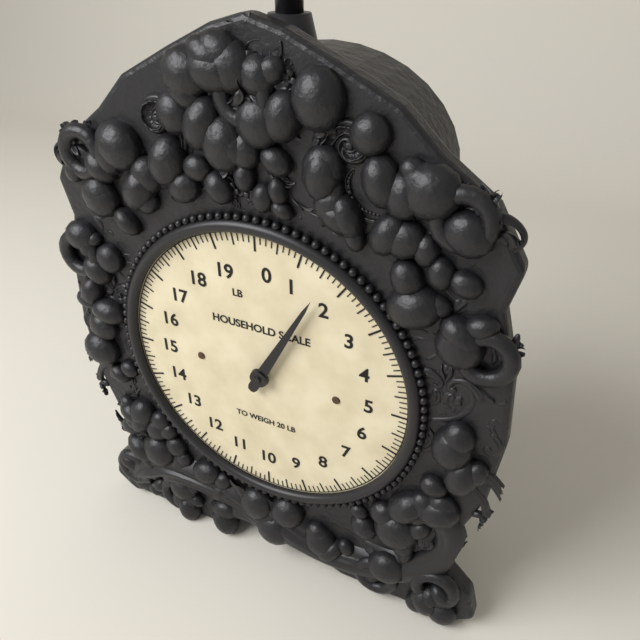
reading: 1.625 lb
